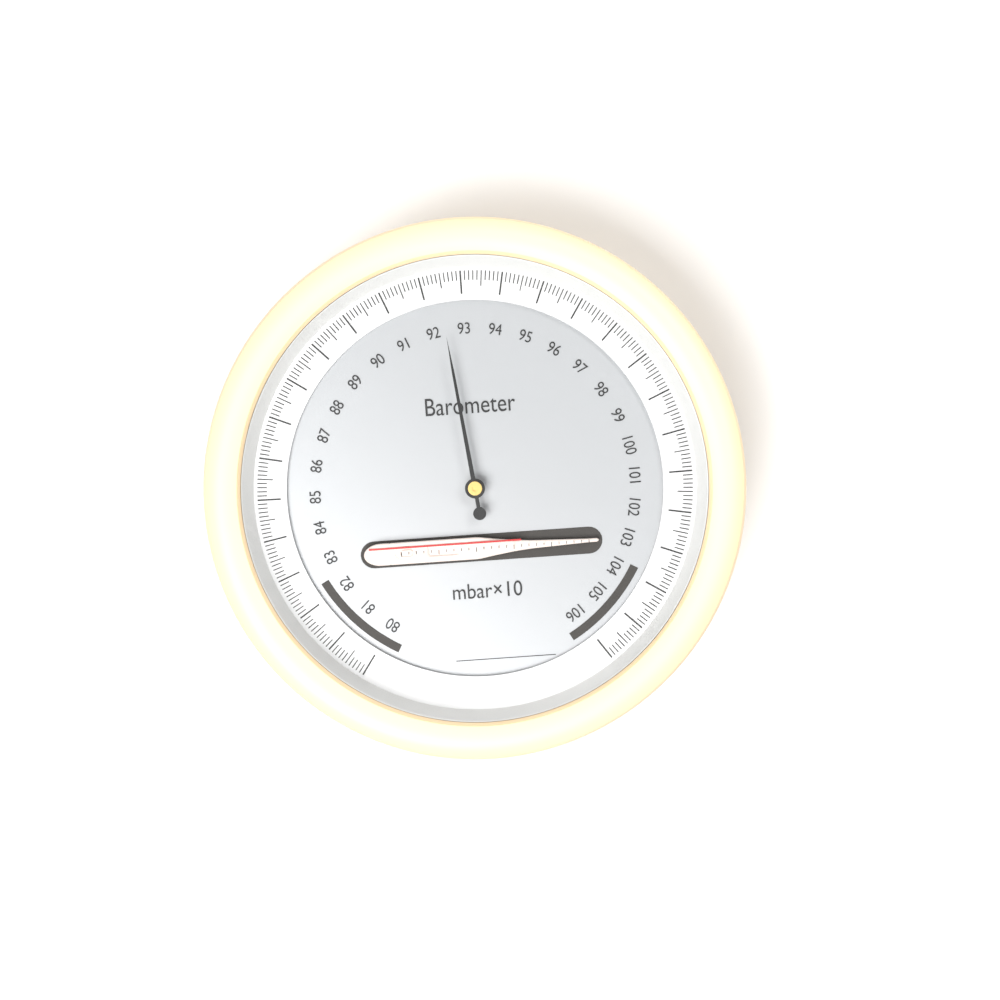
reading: 92.4 mbar×10
